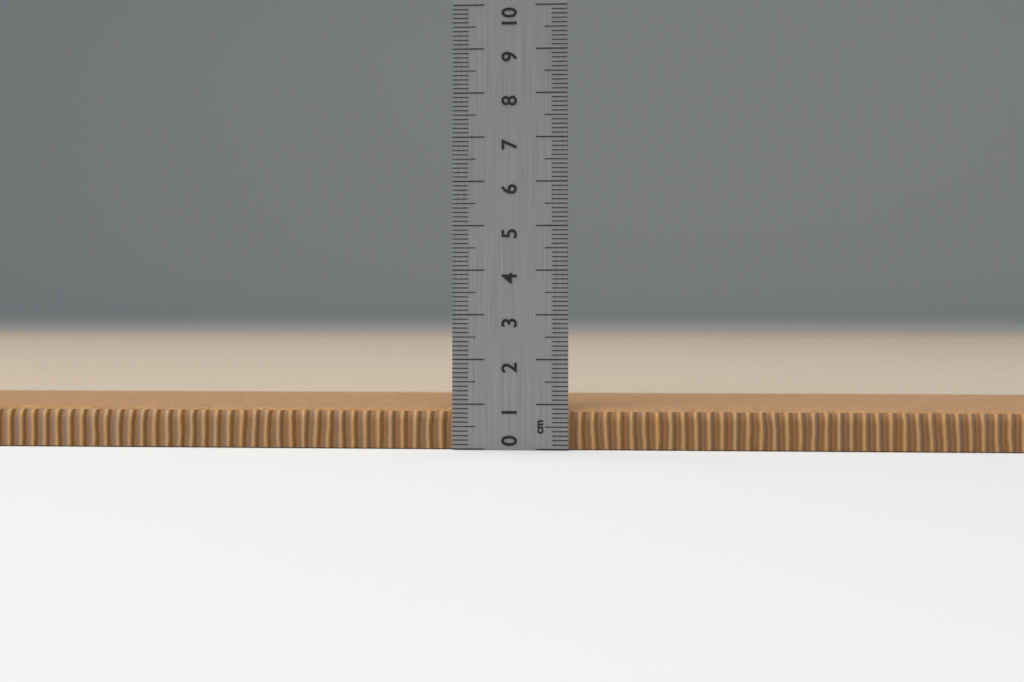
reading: 0.9 cm
